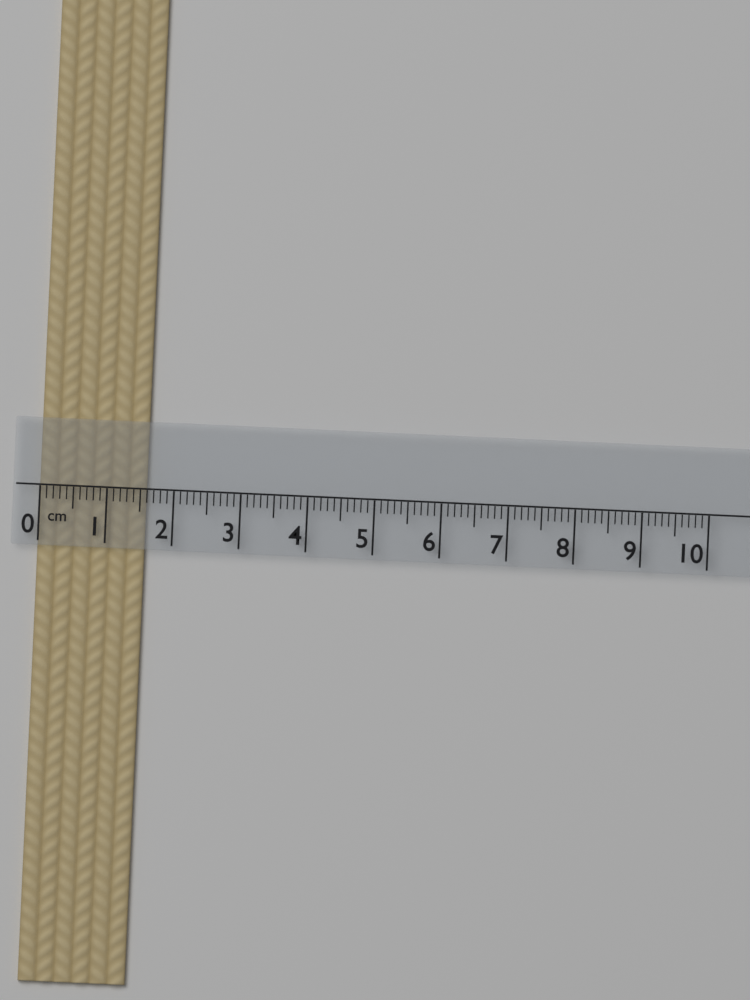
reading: 1.6 cm
